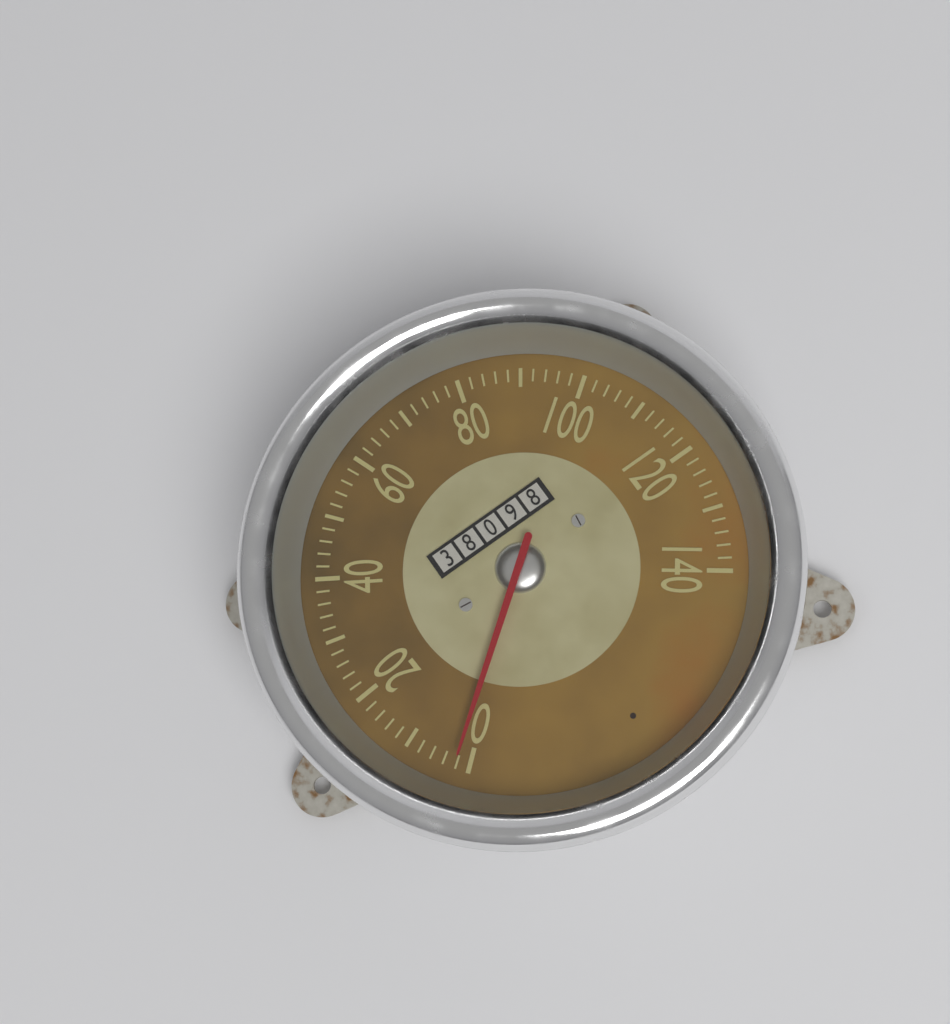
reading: 2 (no unit)
